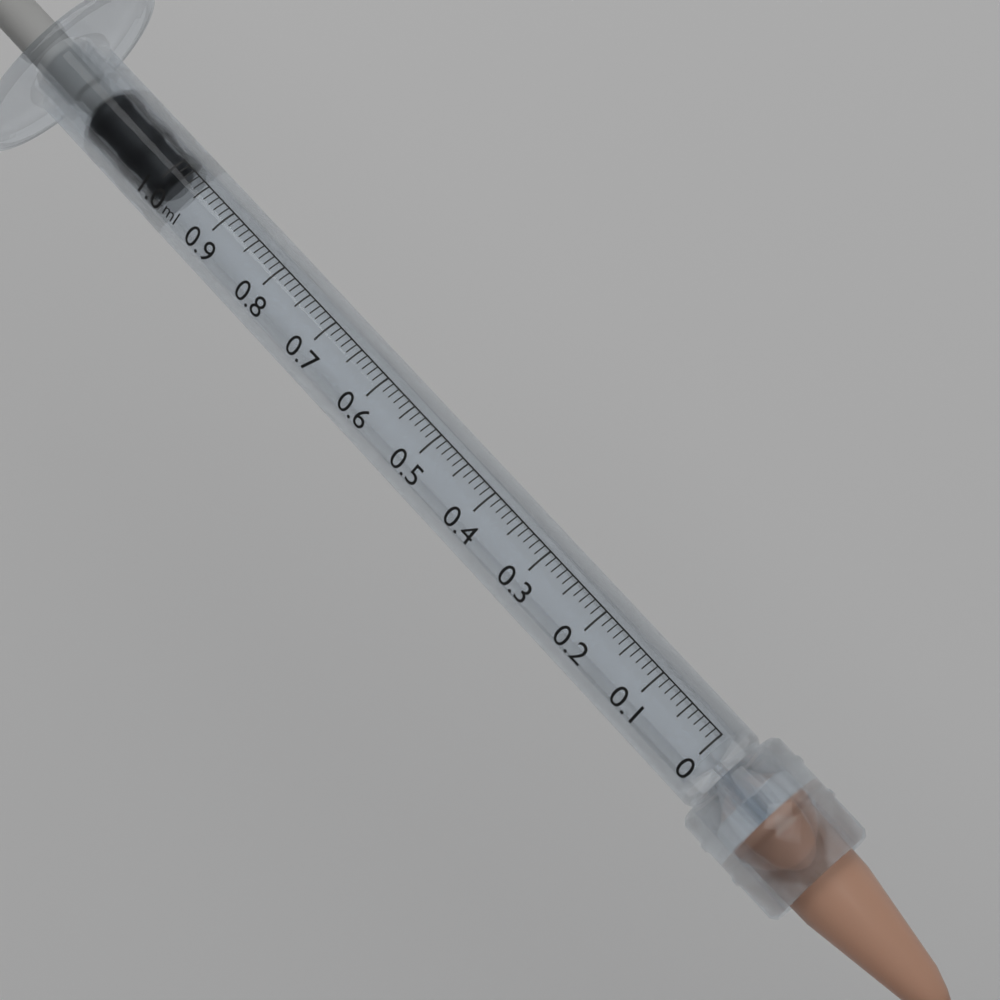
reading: 0.99 ml
